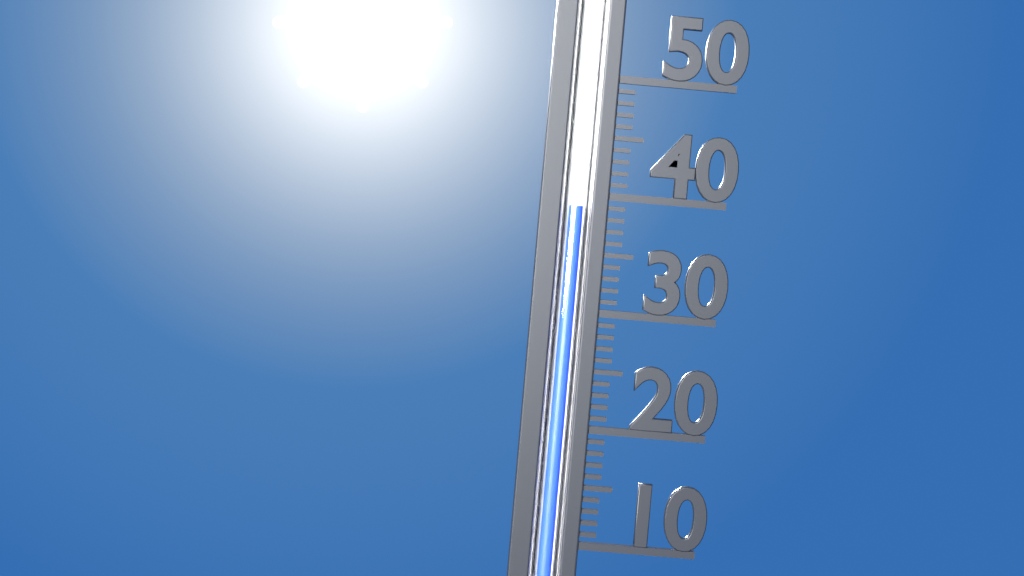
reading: 39 (no unit)
